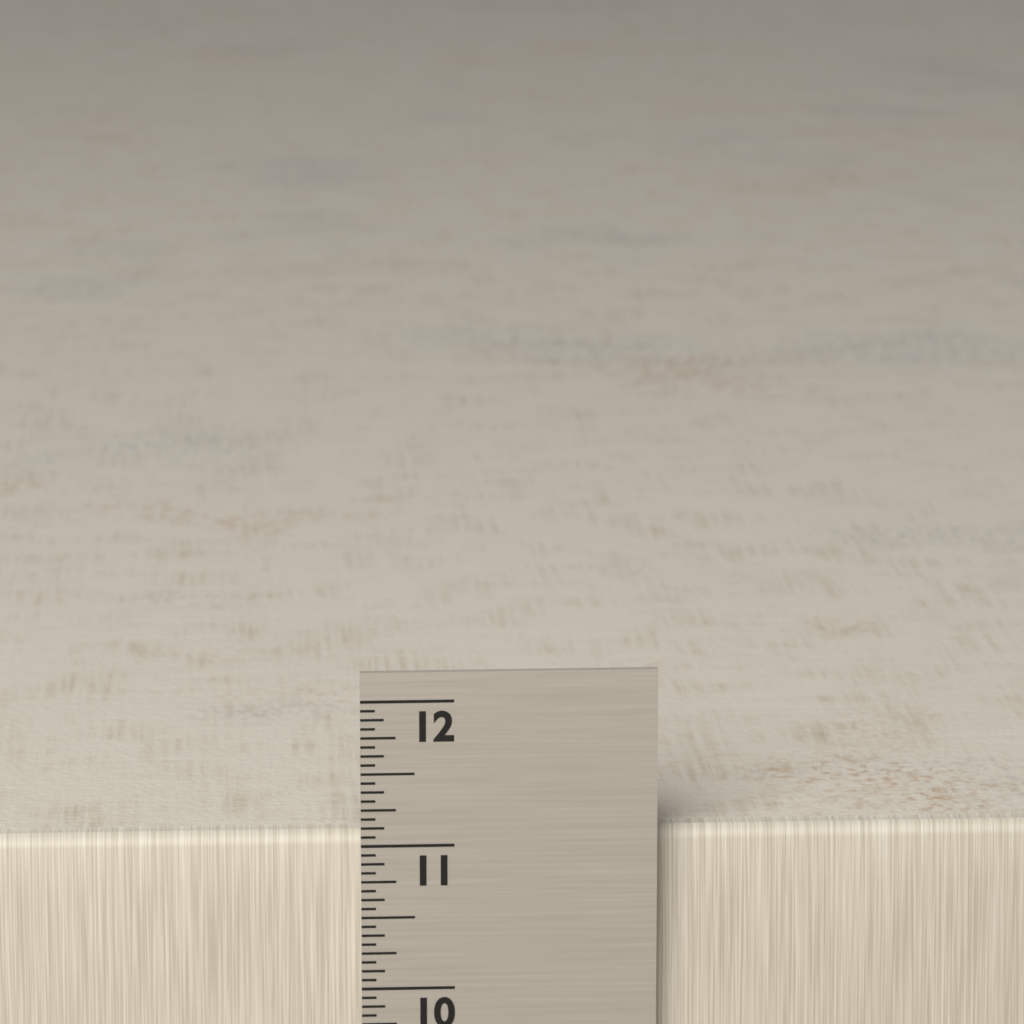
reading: 11.0625 in
